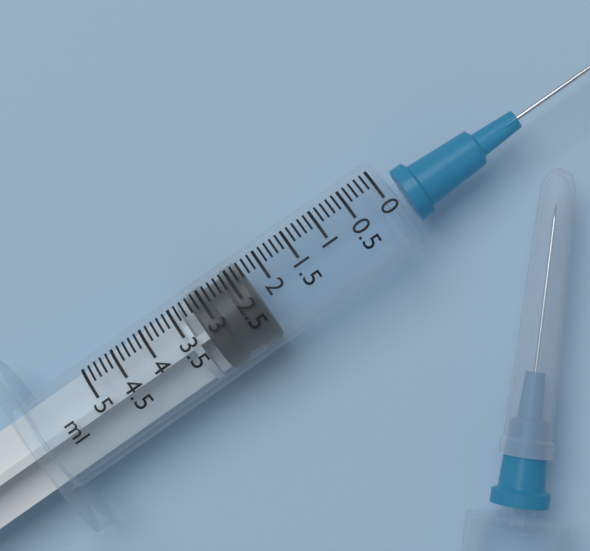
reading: 2.3 ml
